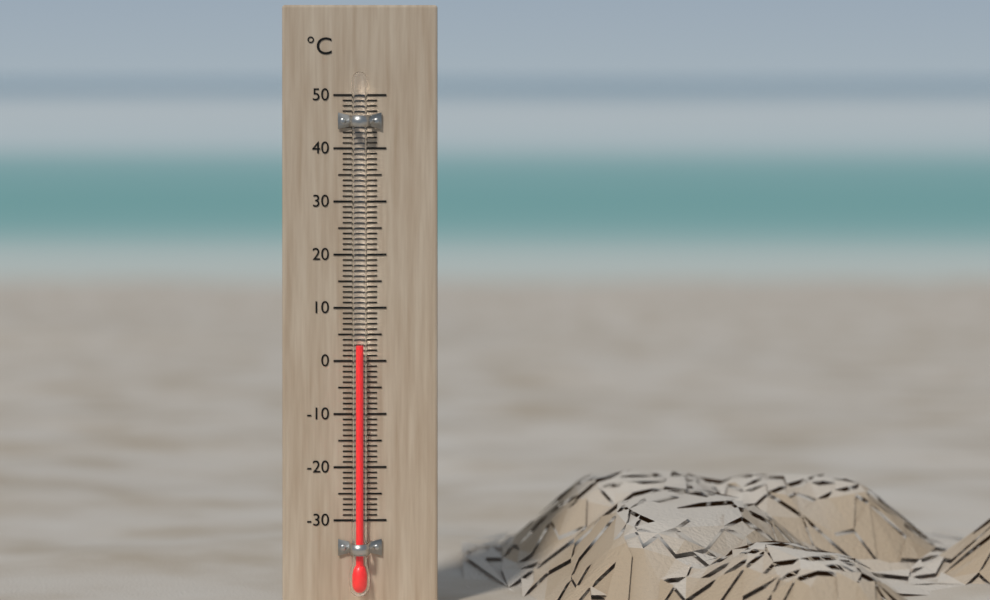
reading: 3 °C
